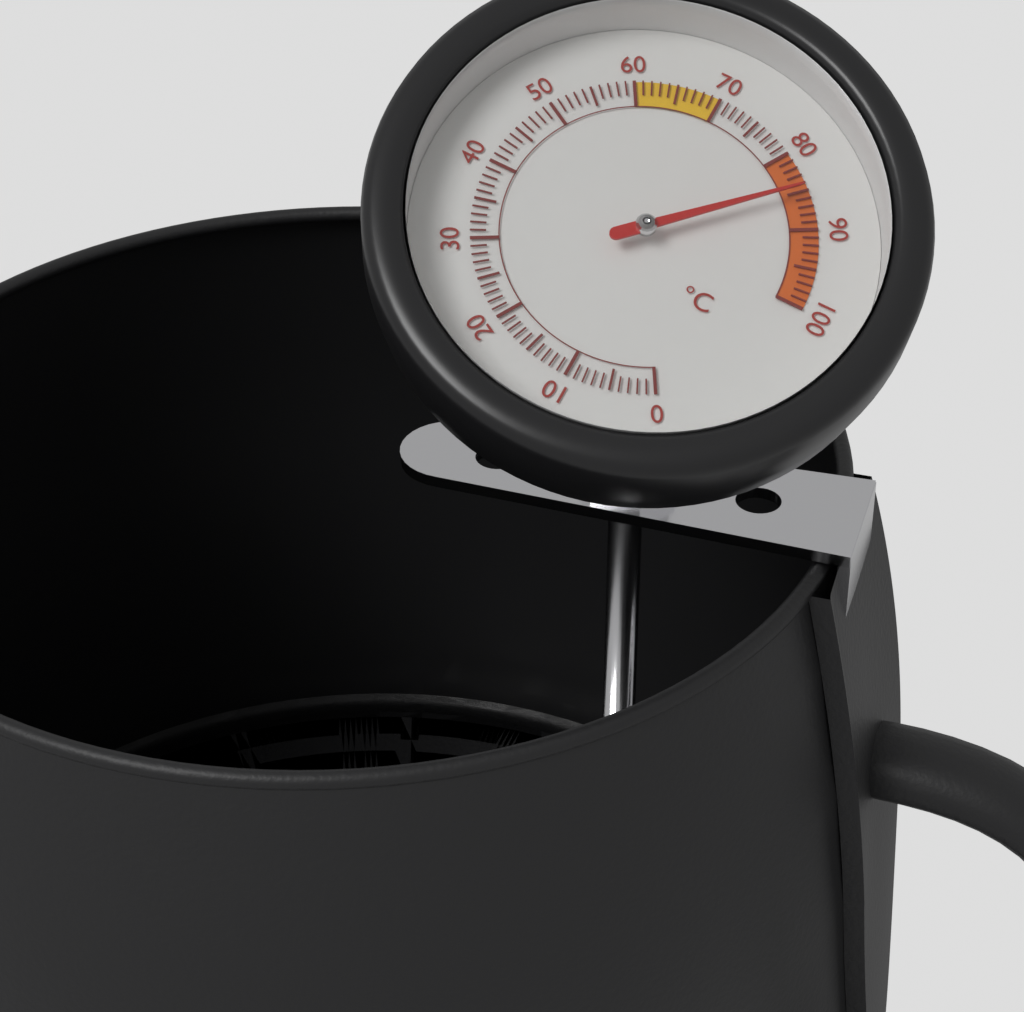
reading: 85 °C
